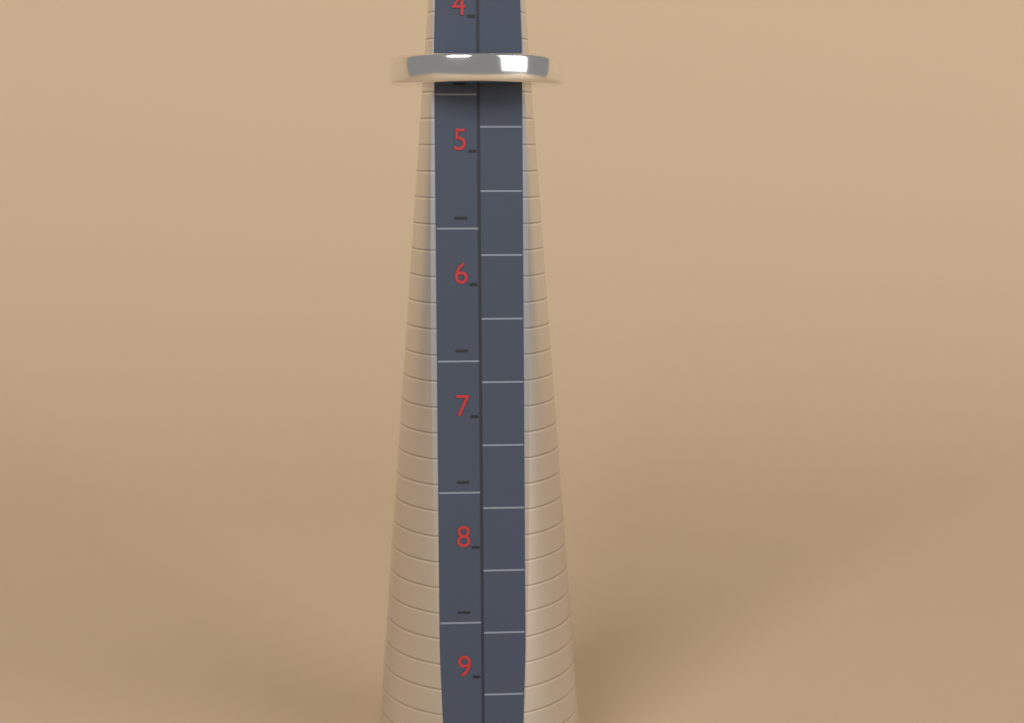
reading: 4.5 (no unit)
